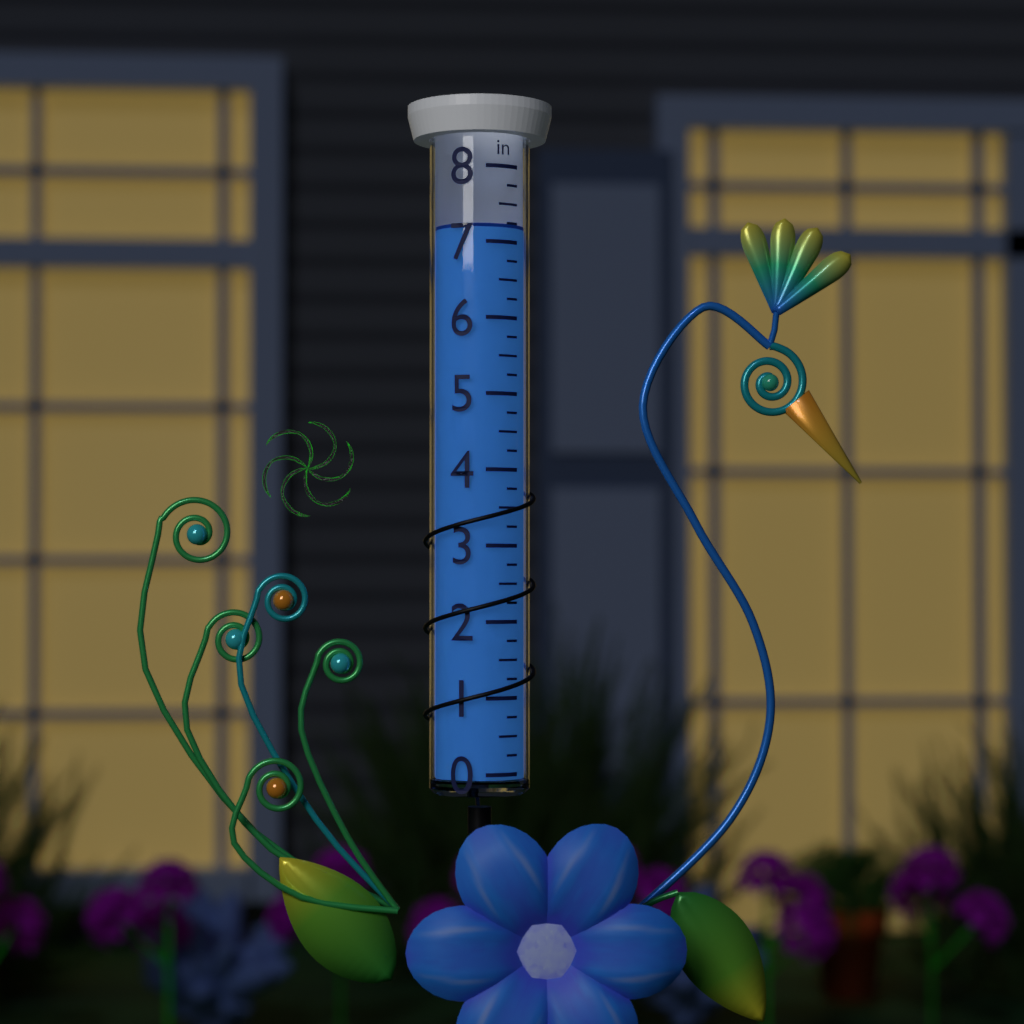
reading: 7.25 in
